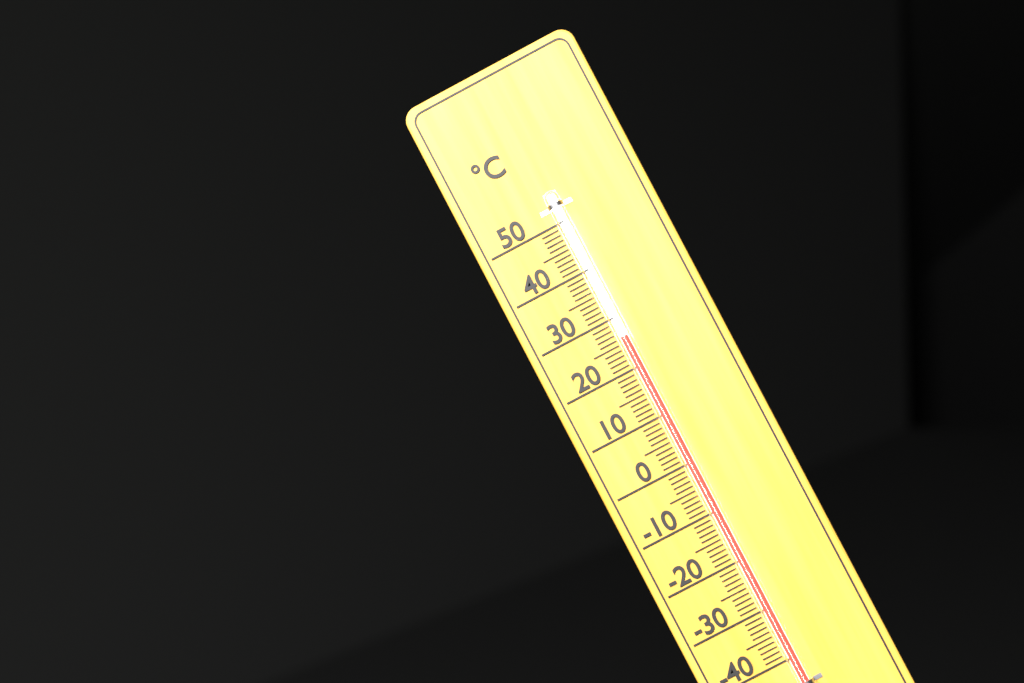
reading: 26 °C
